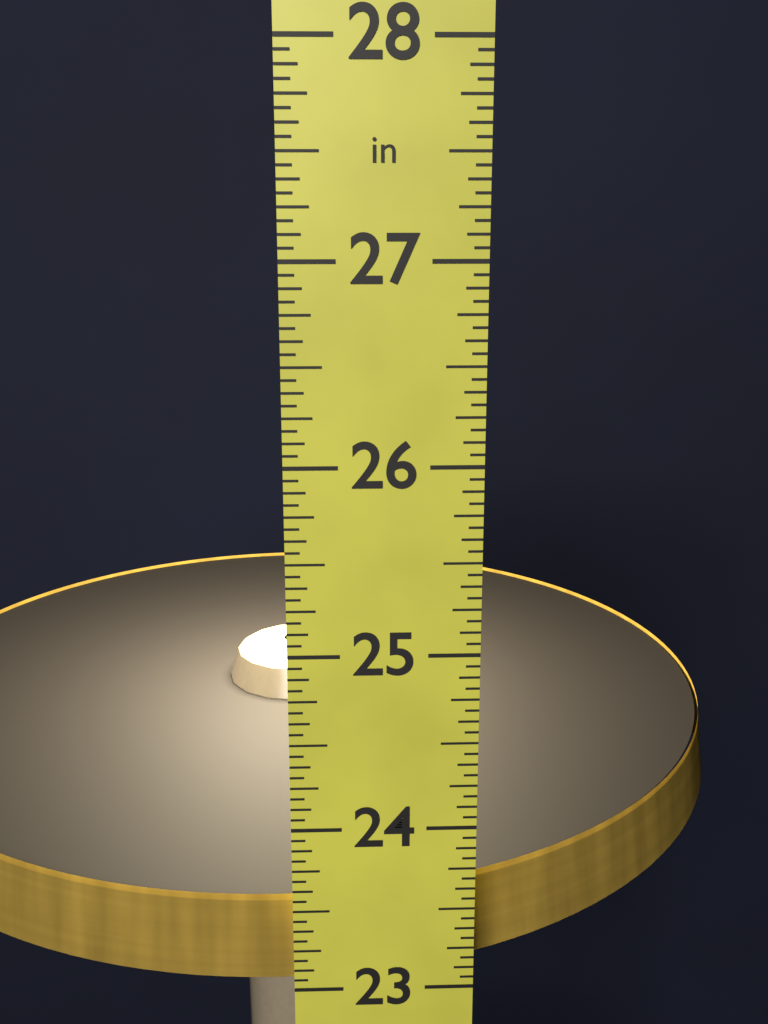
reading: 23.5000 in
